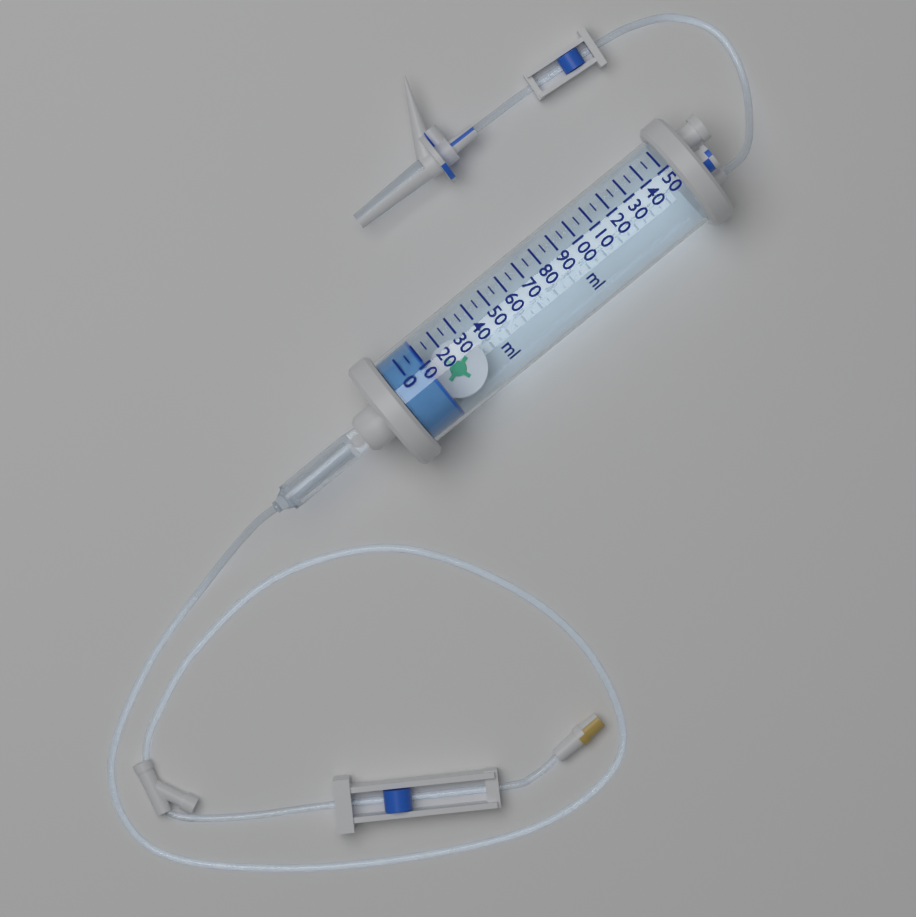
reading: 10 ml
